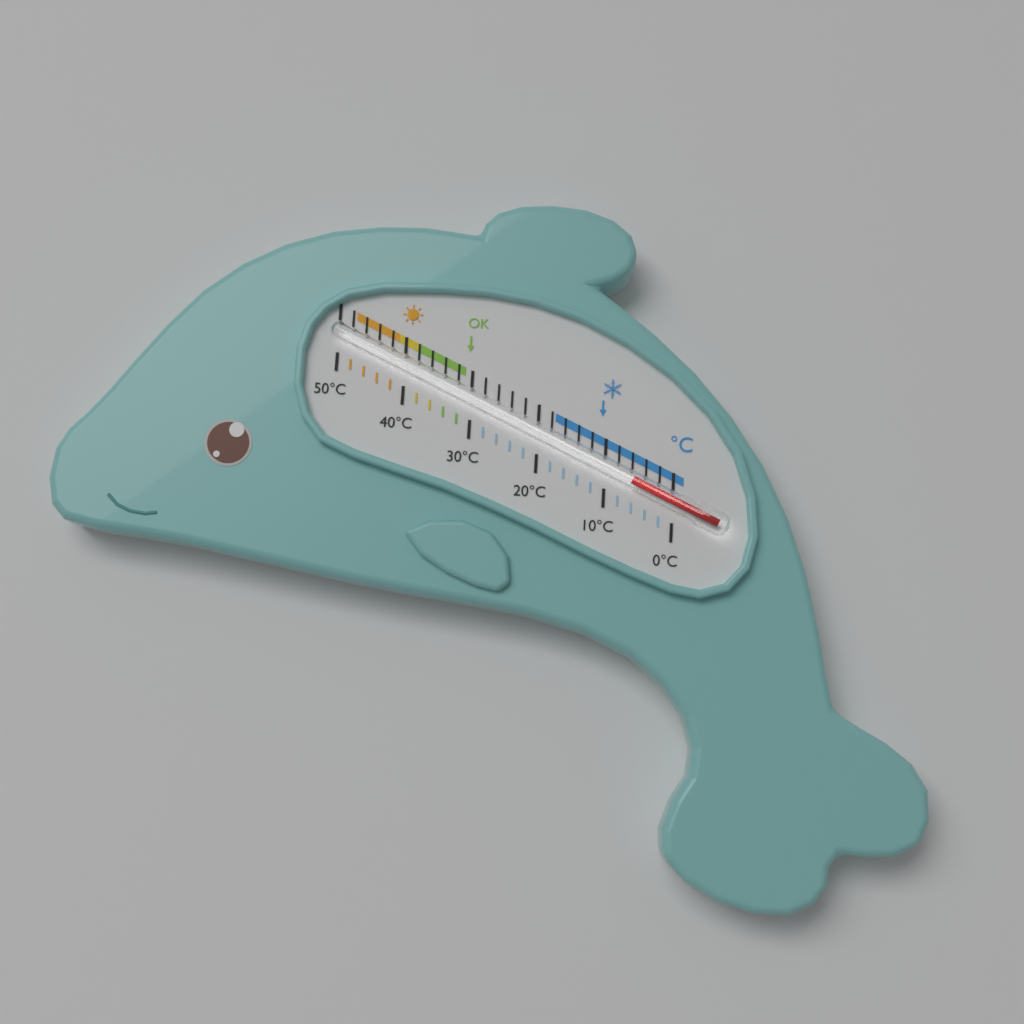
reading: 6 °C
